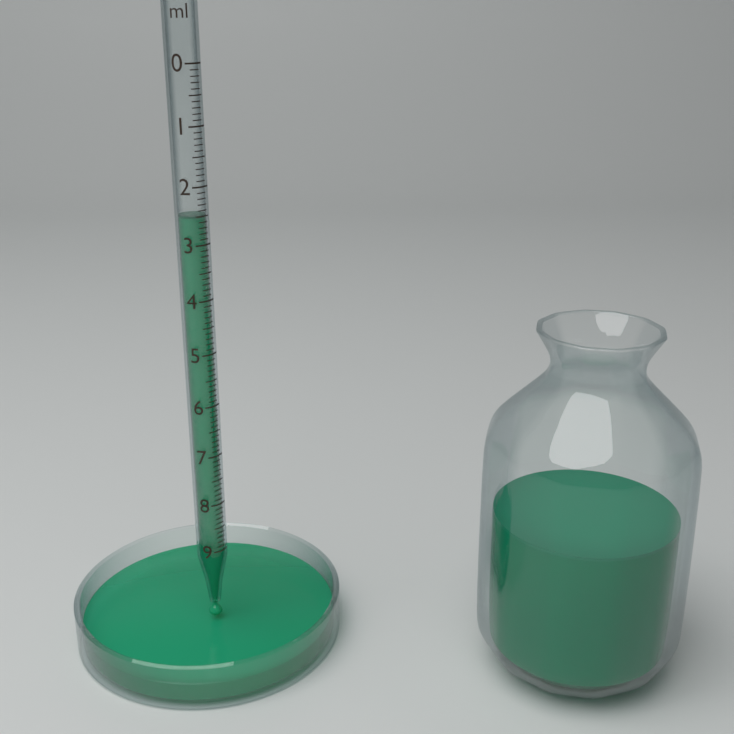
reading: 2.5 ml
